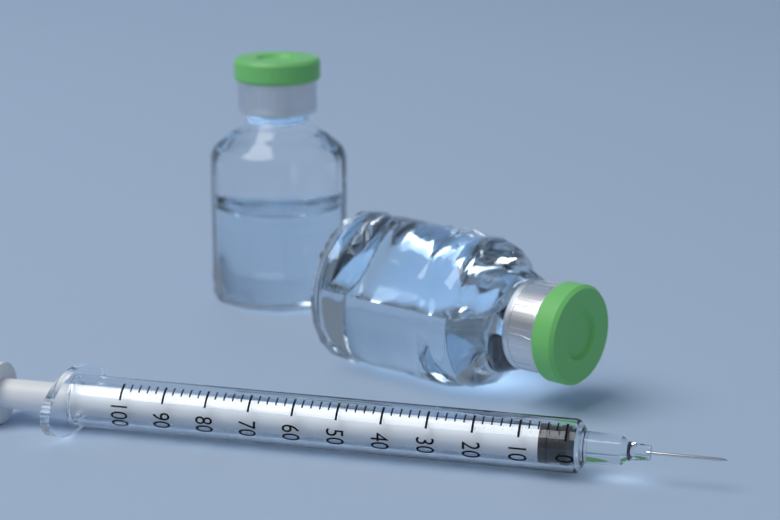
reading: 0 (no unit)
